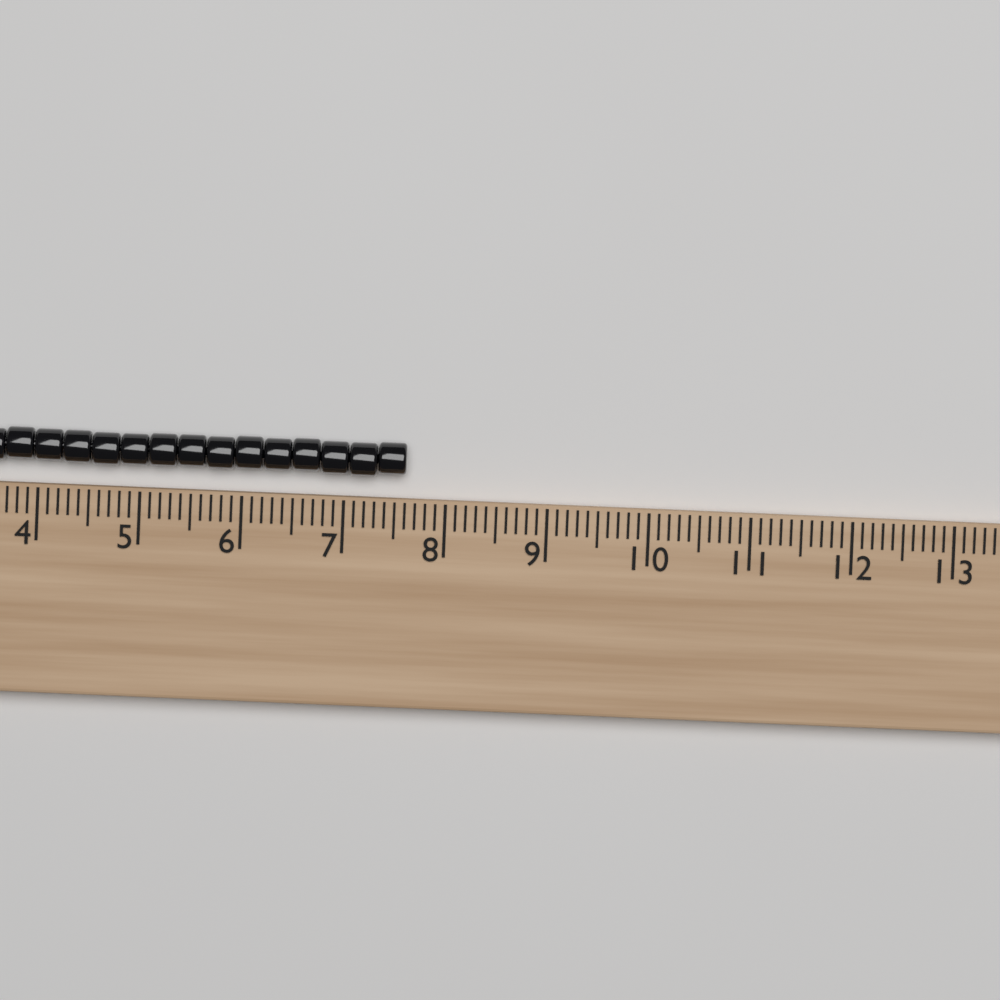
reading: 7.6 (no unit)
